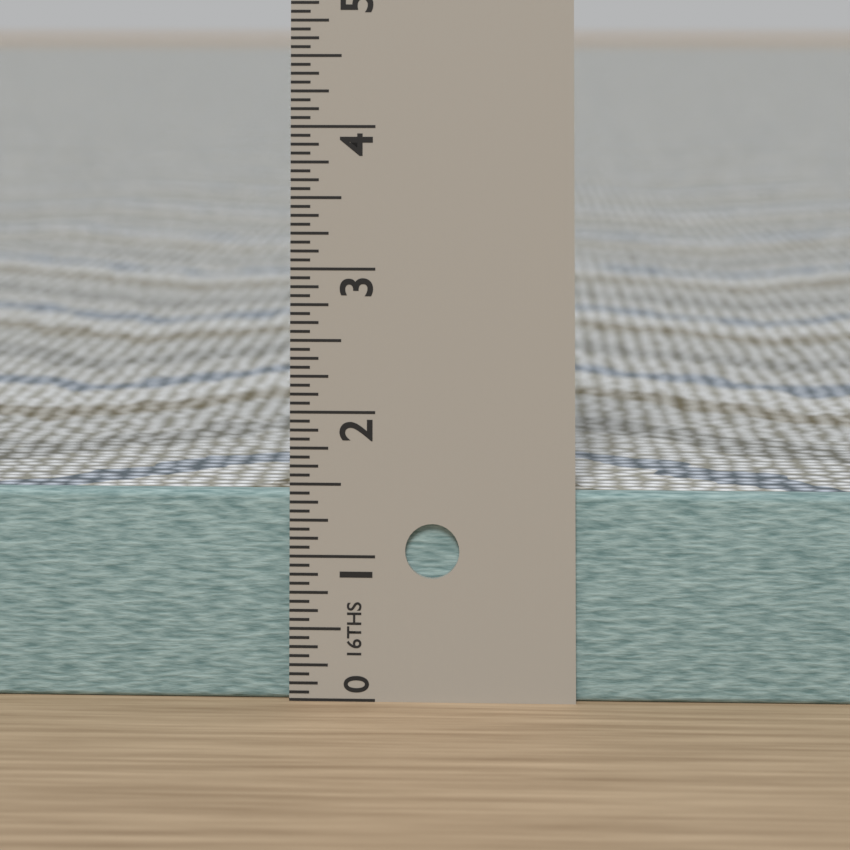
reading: 1.4375 in
